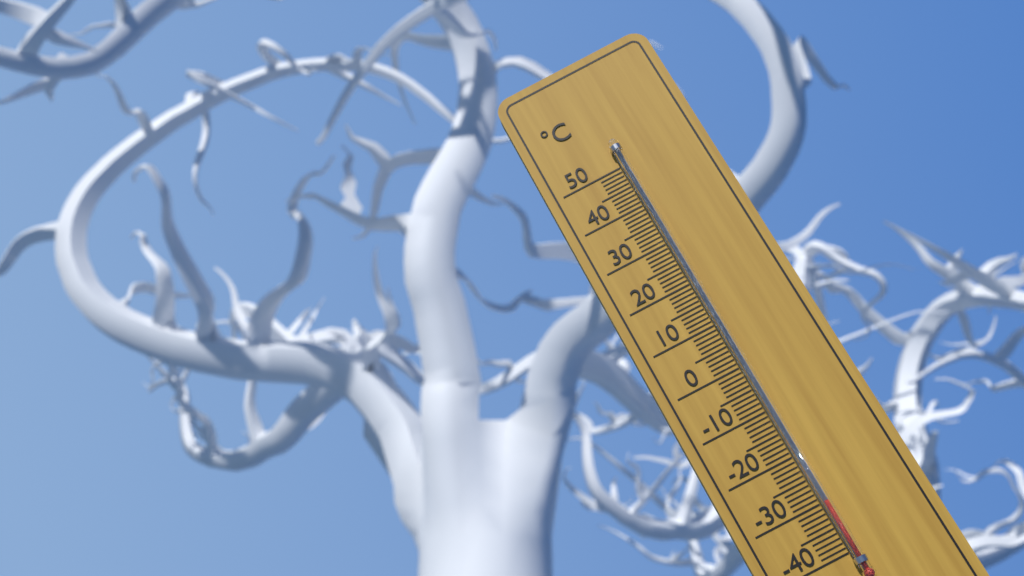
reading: -30 °C
